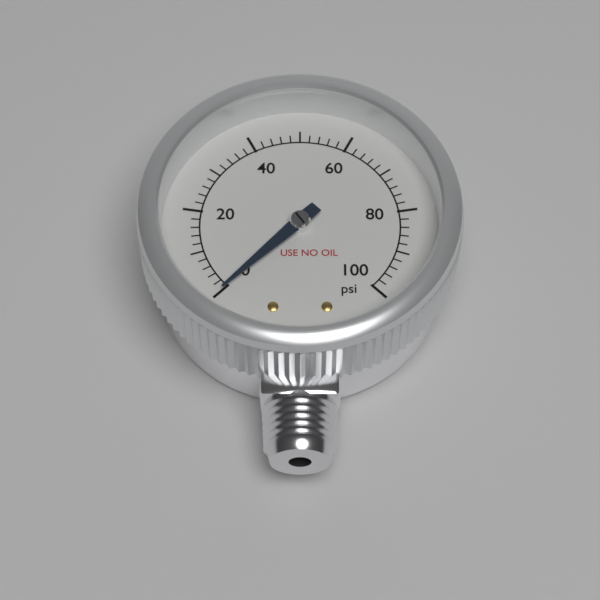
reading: 0 psi
